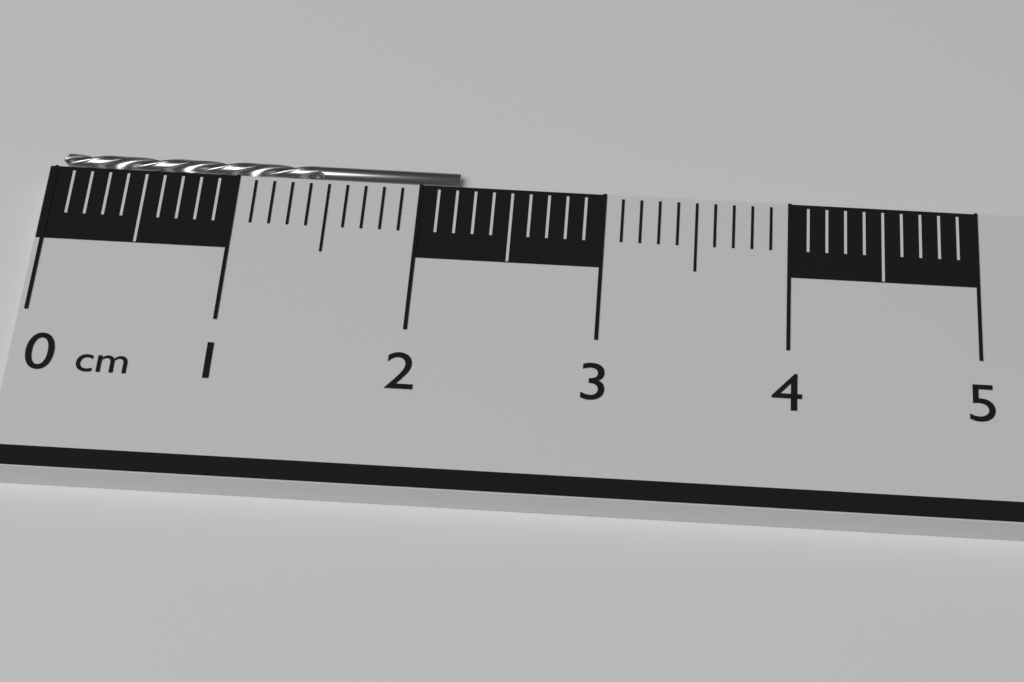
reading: 2.2 cm
